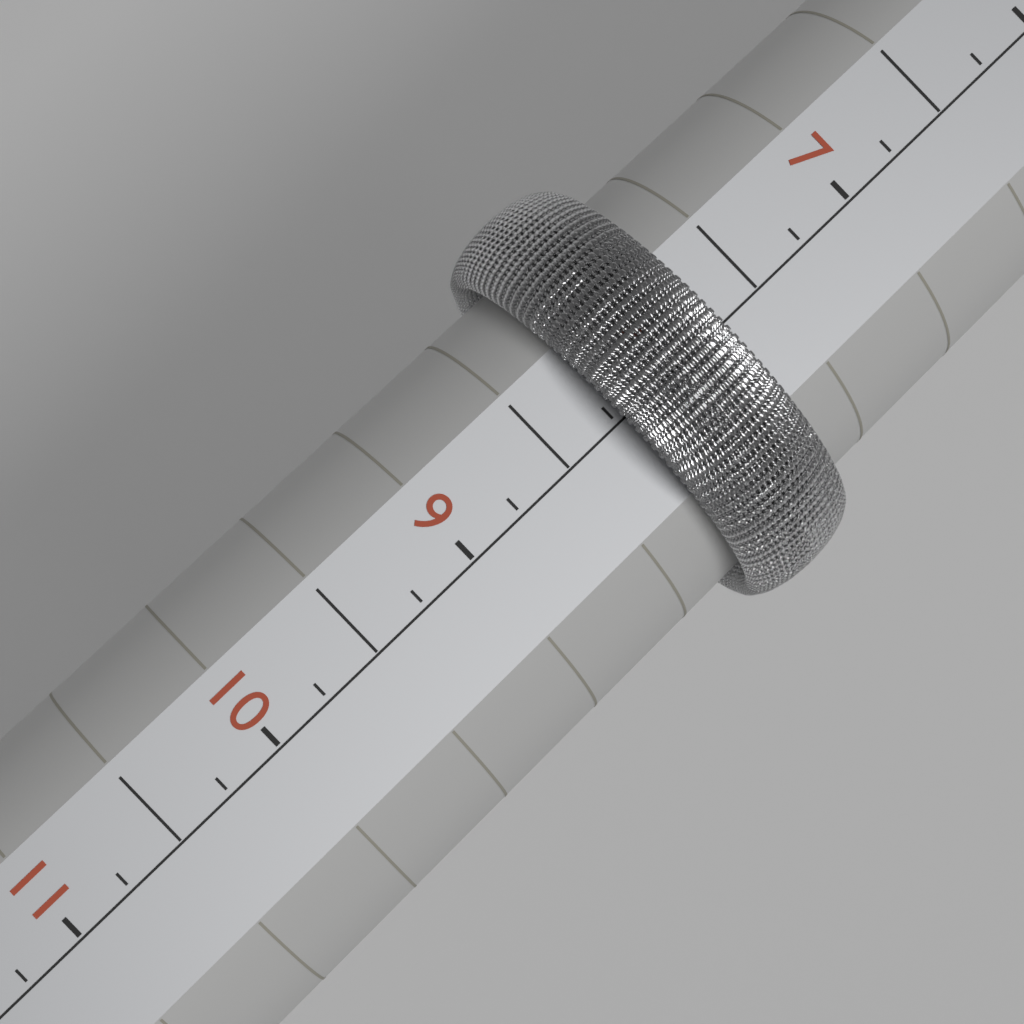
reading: 8.25 (no unit)
